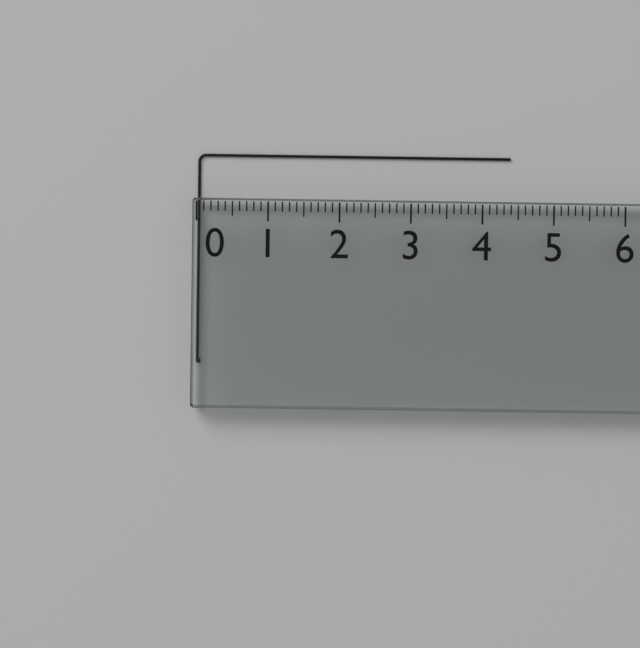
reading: 4.4 (no unit)
